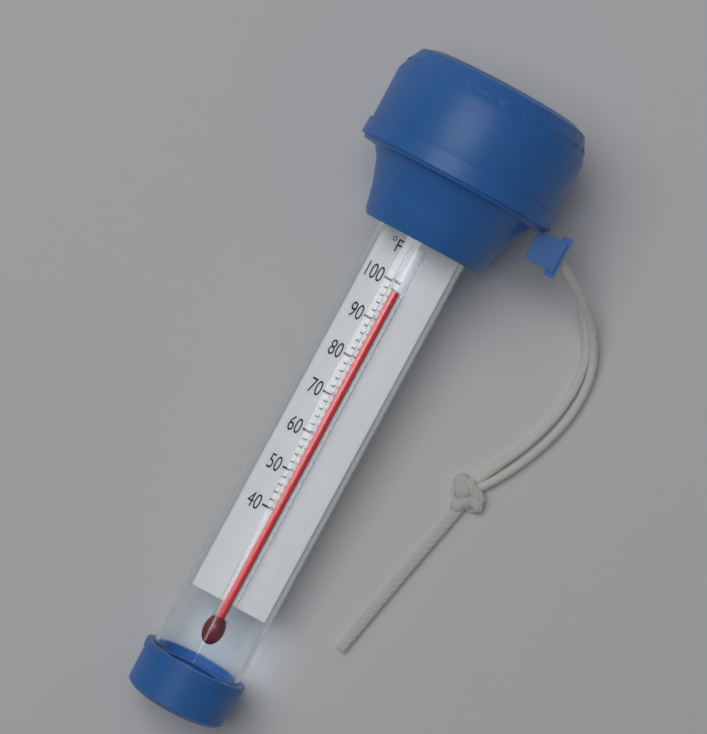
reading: 98 °F
